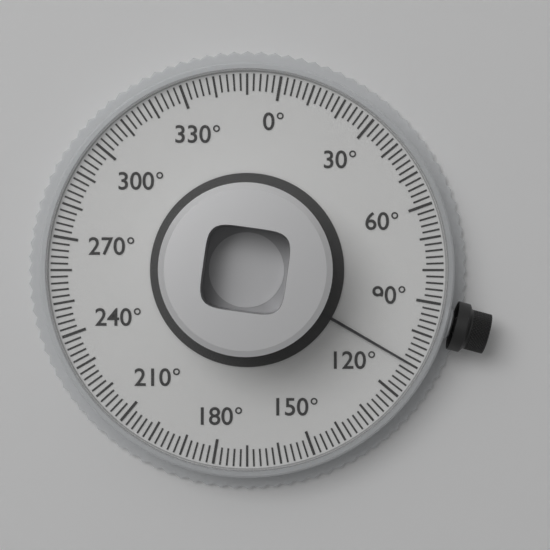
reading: 110 °
